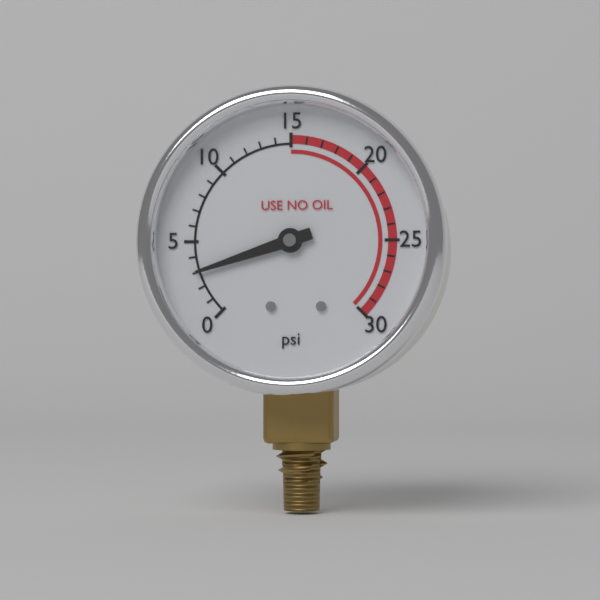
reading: 3 psi
